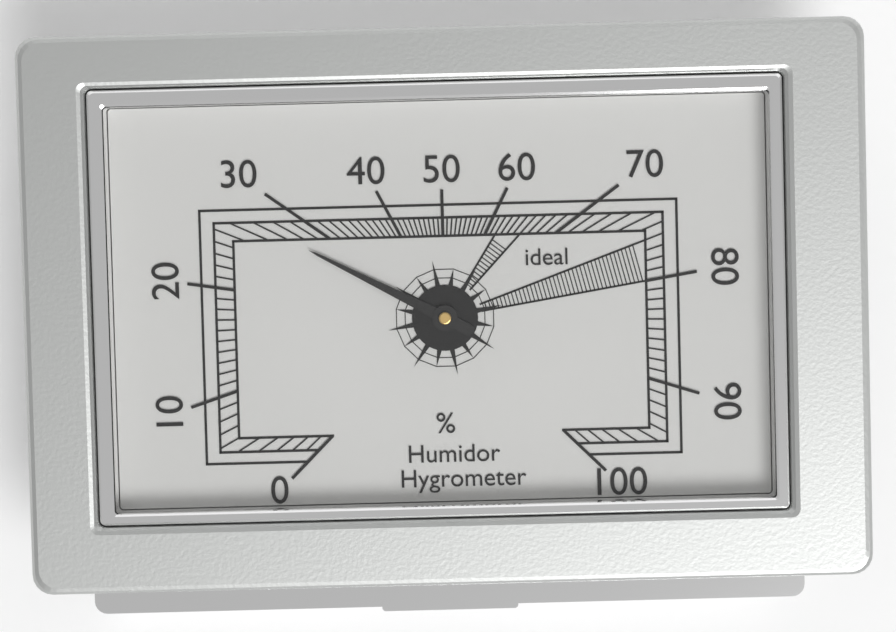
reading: 27 %
